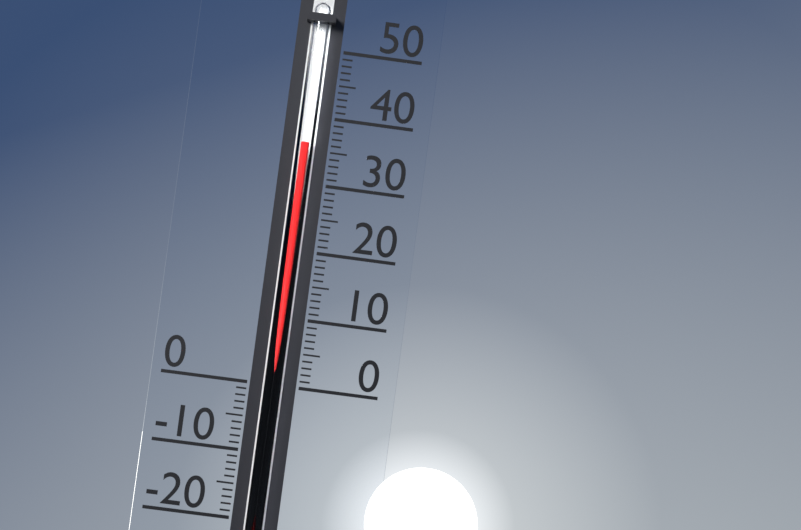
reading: 36 (no unit)
